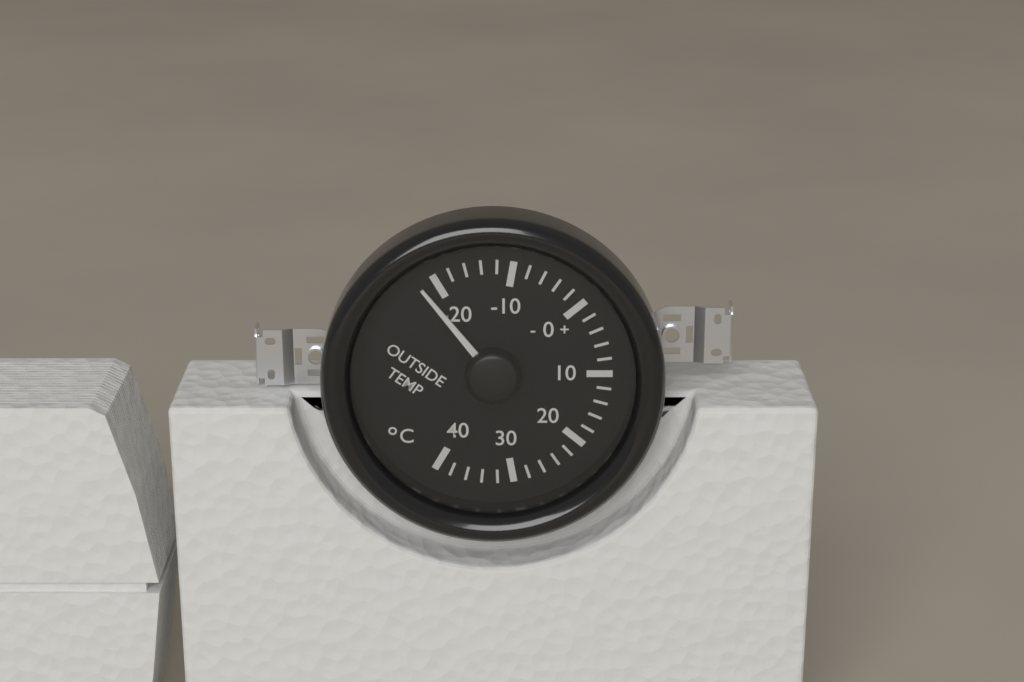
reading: -22 °C
